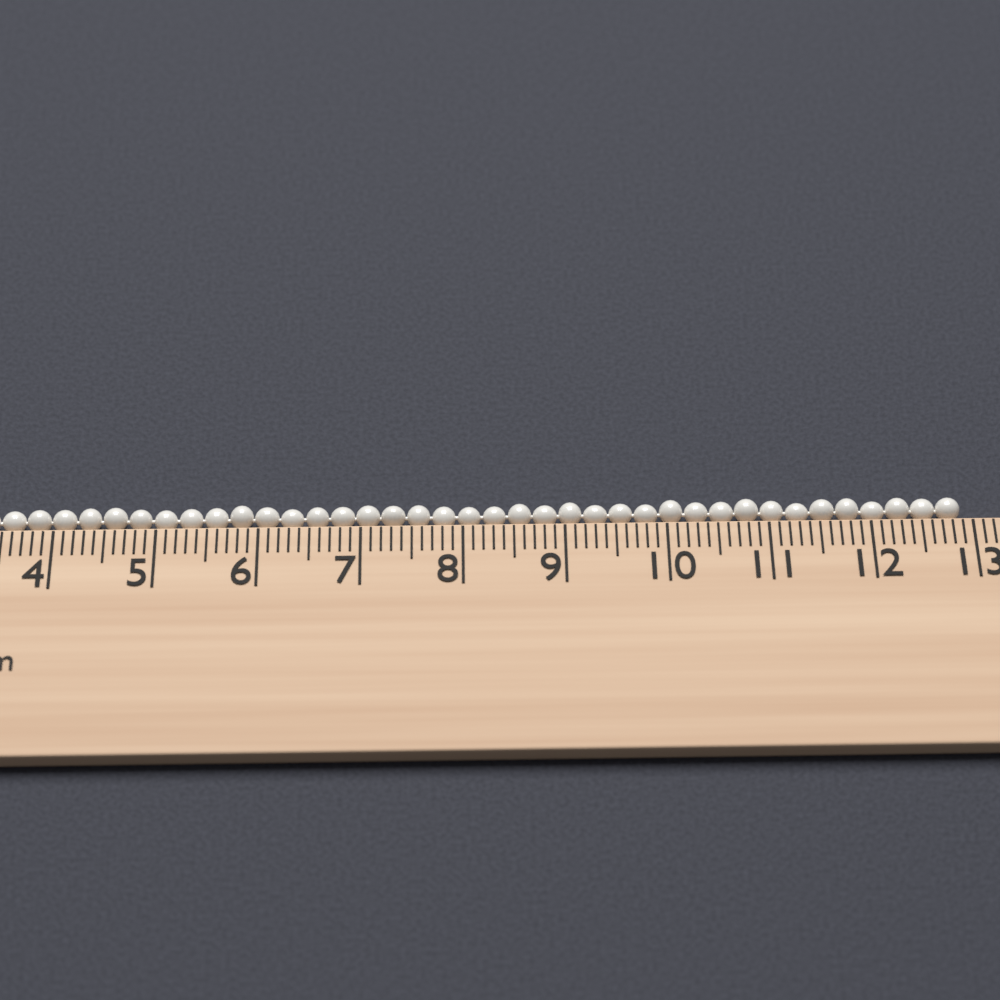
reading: 12.9 cm
